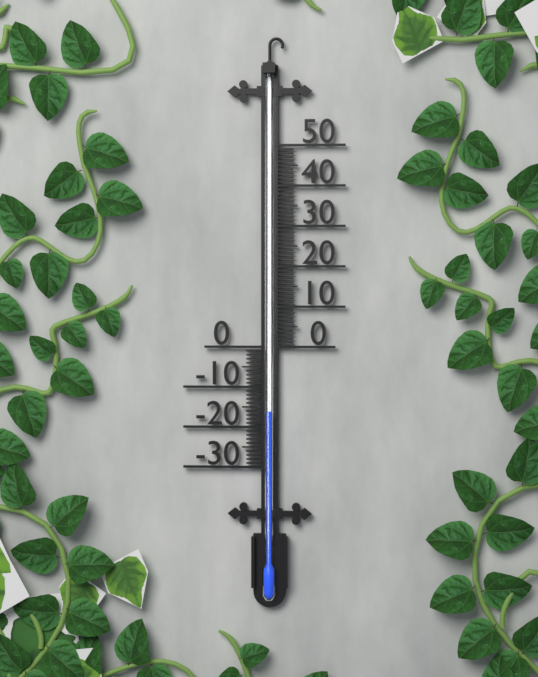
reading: -16 (no unit)
